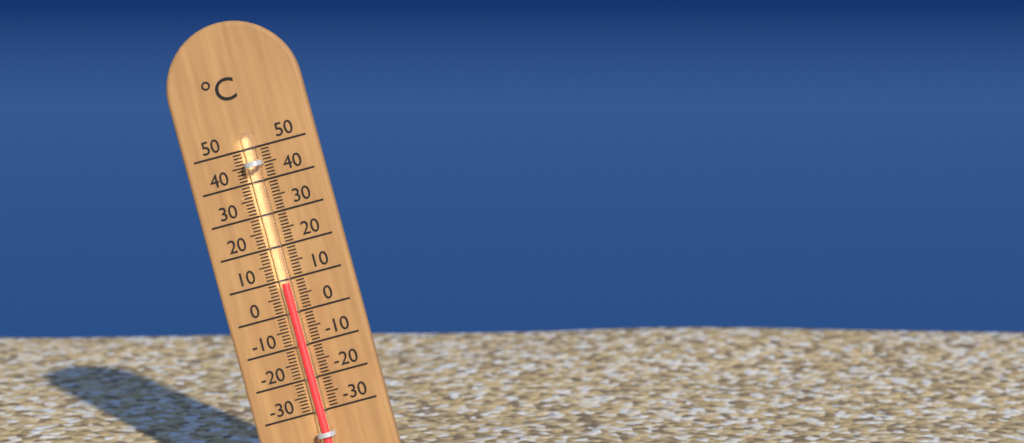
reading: 9 °C
